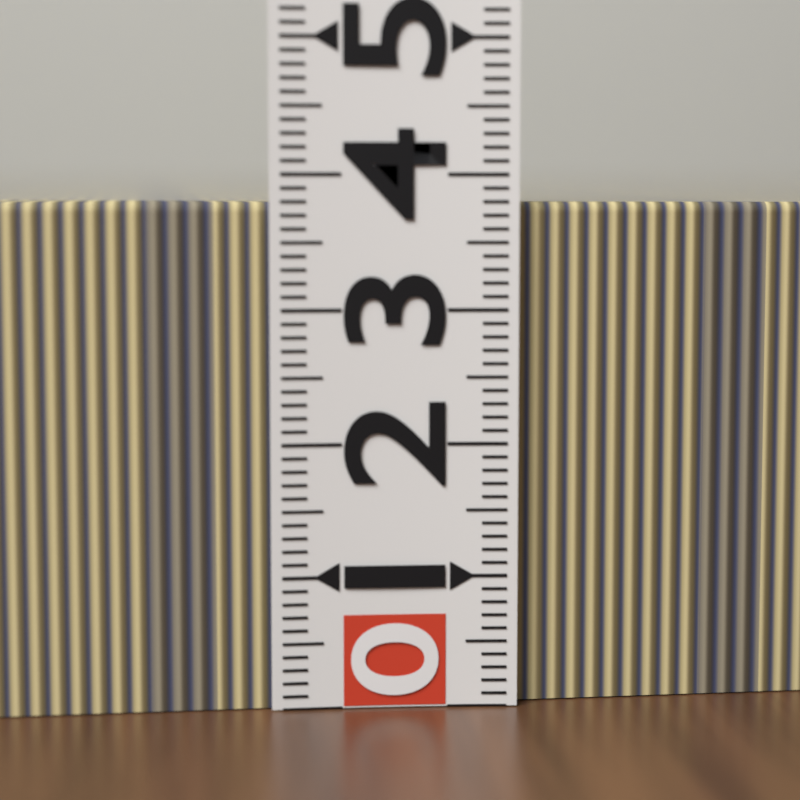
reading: 3.8 (no unit)
